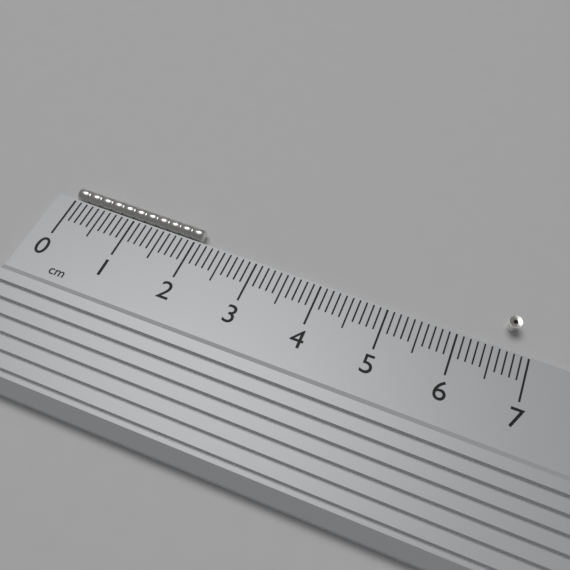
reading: 2.1 cm
